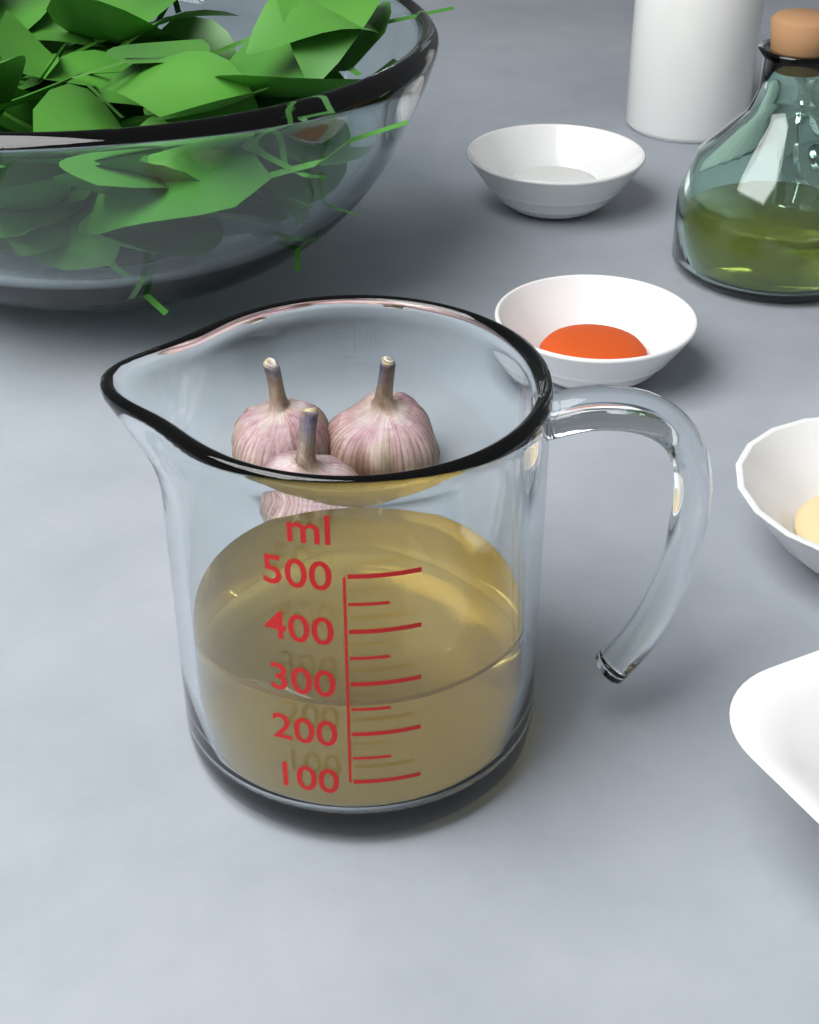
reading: 250 ml
